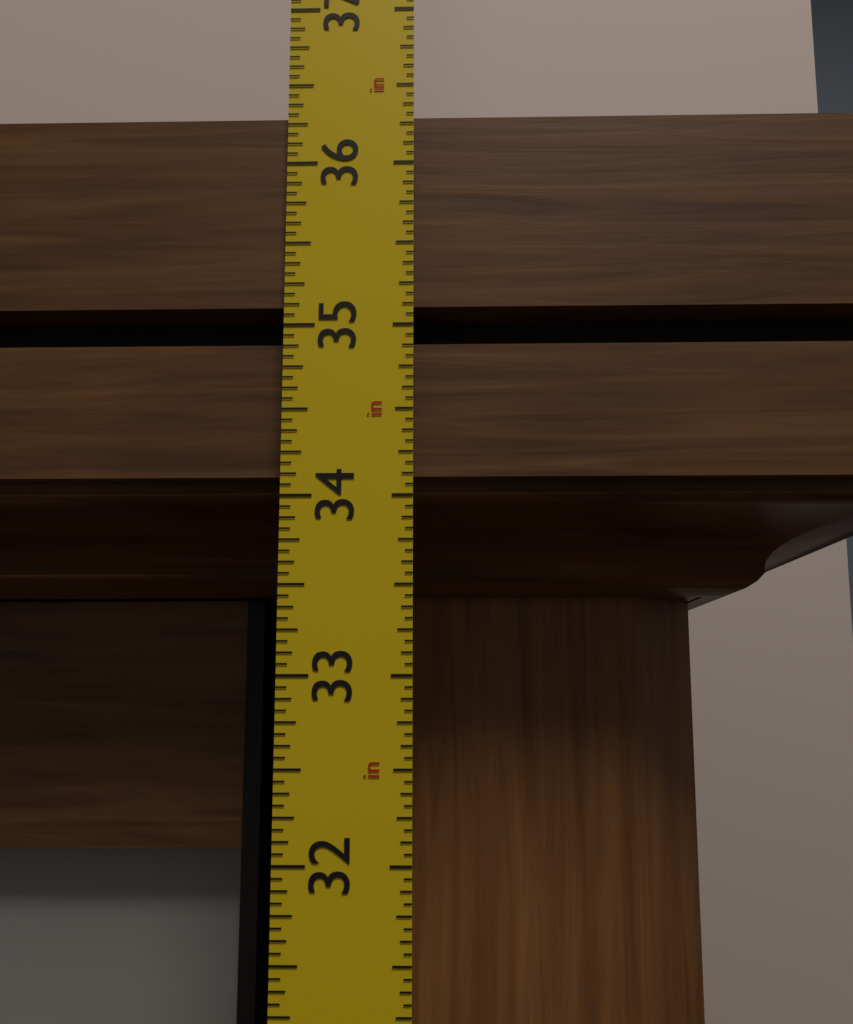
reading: 36.3125 in
